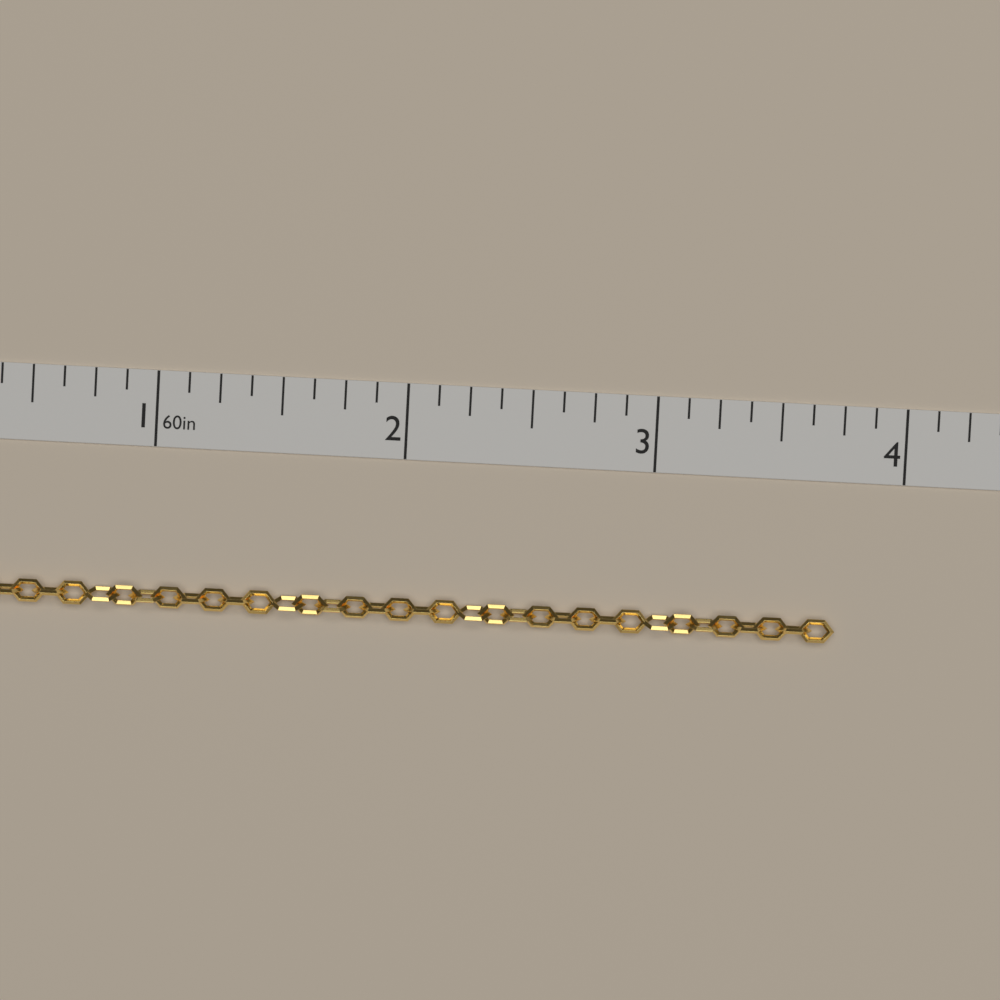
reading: 3.750 in
